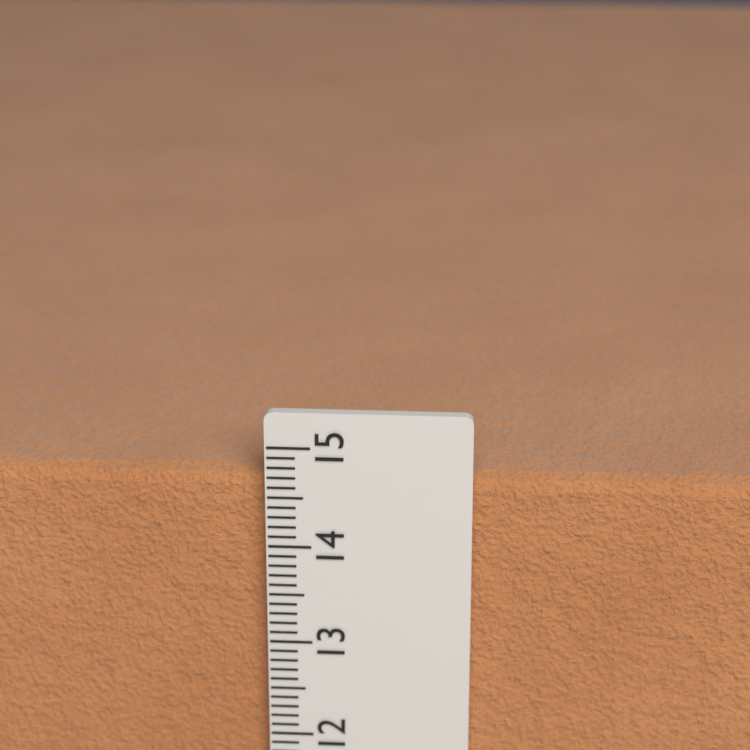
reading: 14.7 cm
